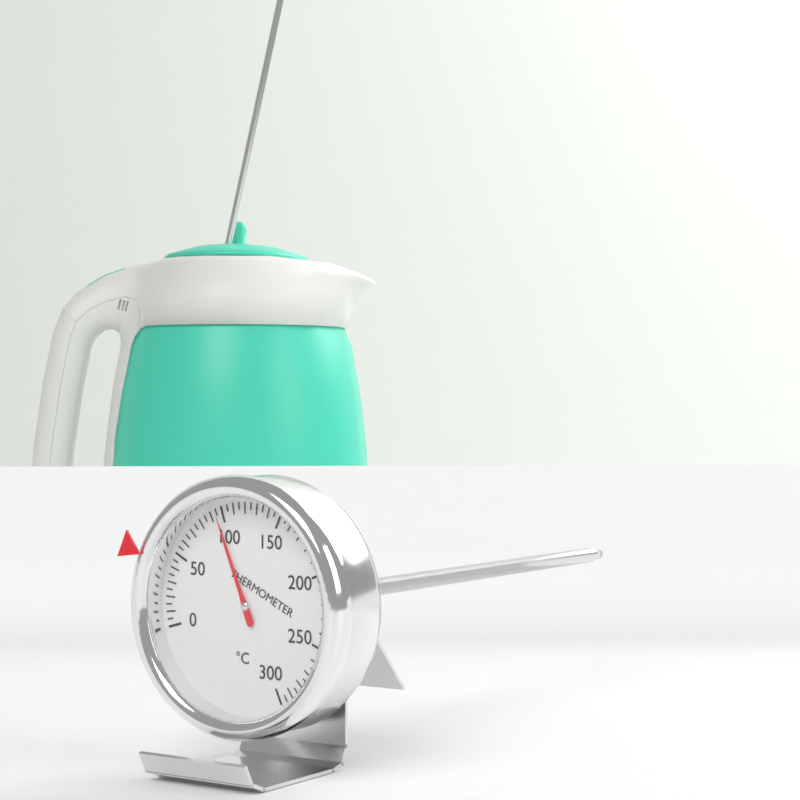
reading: 95 °C
